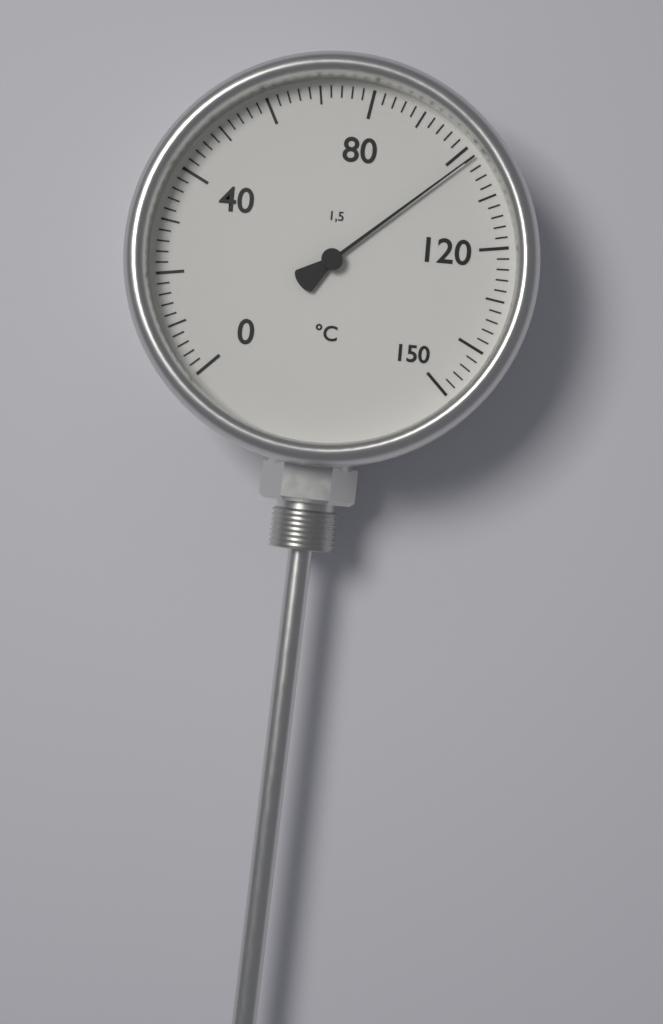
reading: 102 °C
